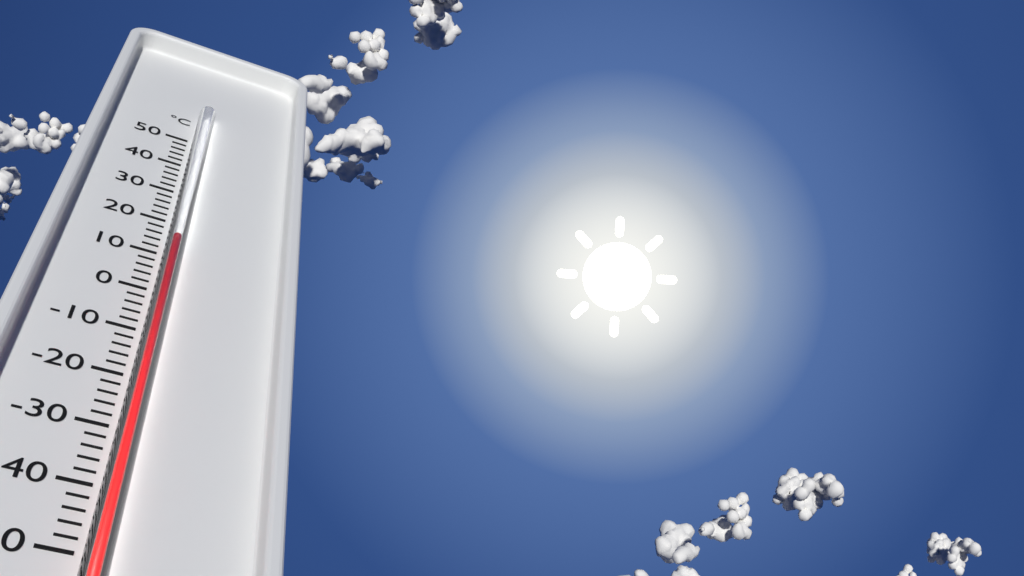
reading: 12 °C
